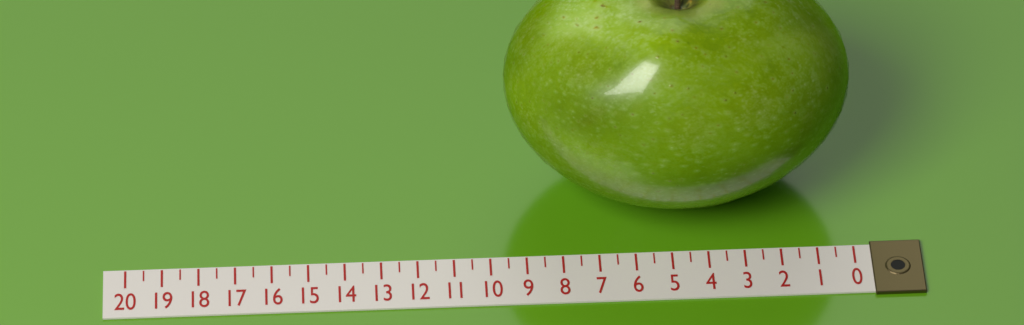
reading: 9.5 (no unit)
